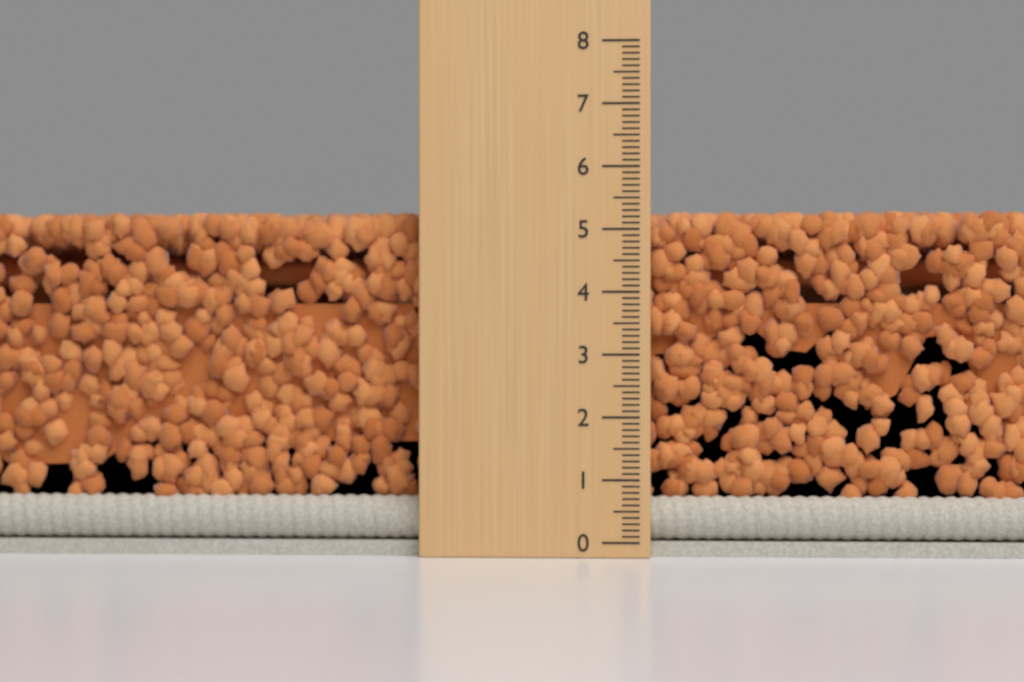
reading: 5.3 (no unit)
